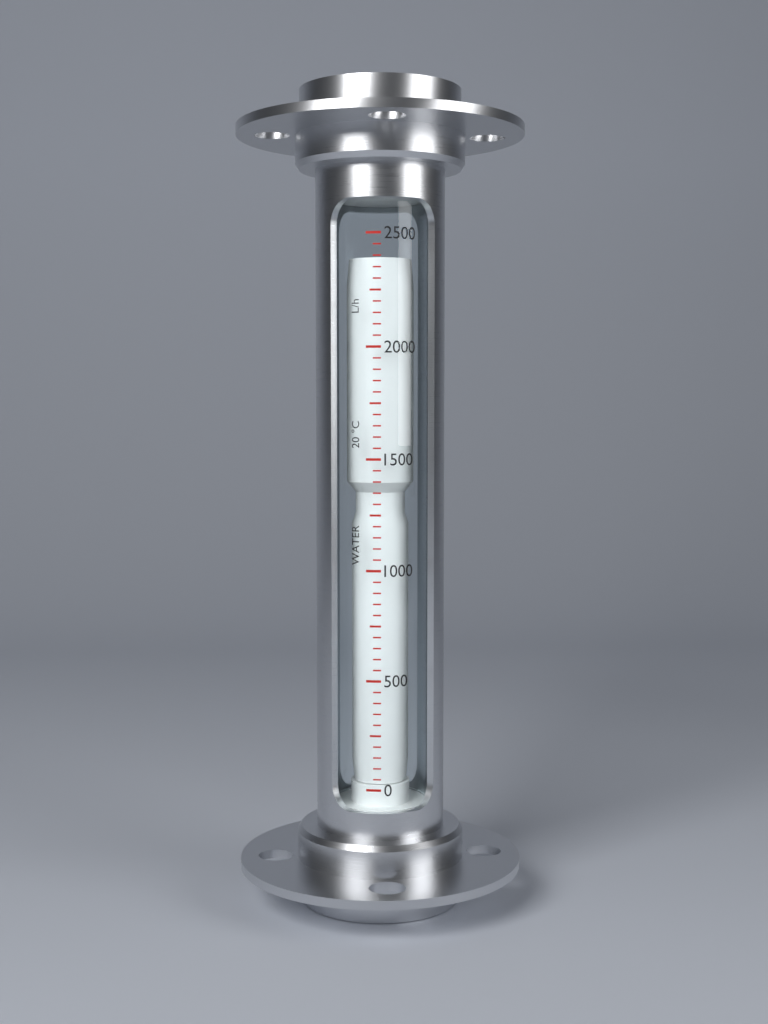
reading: 2400 L/h
